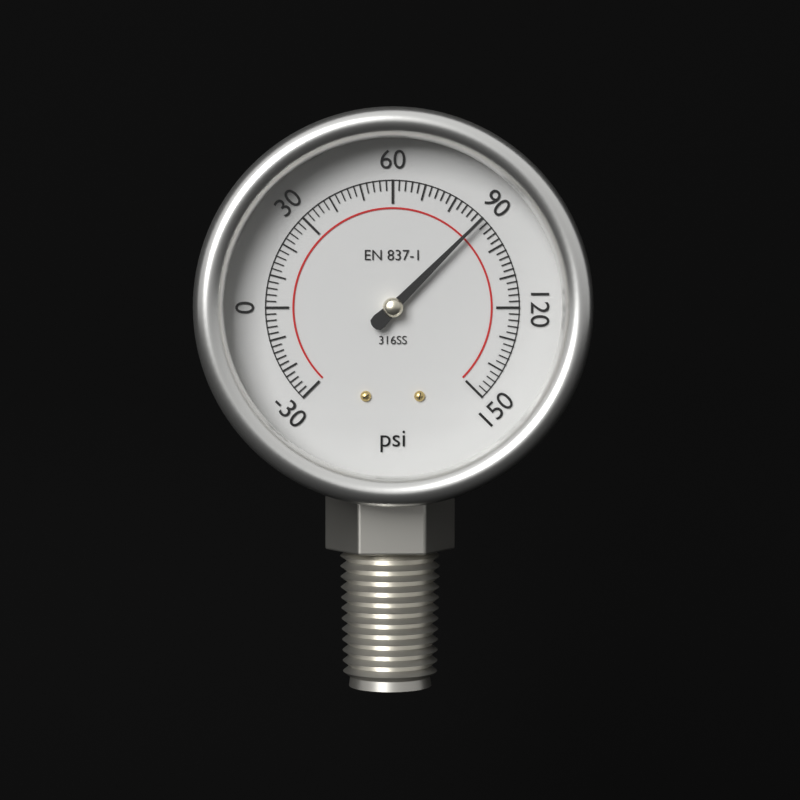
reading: 90 psi
